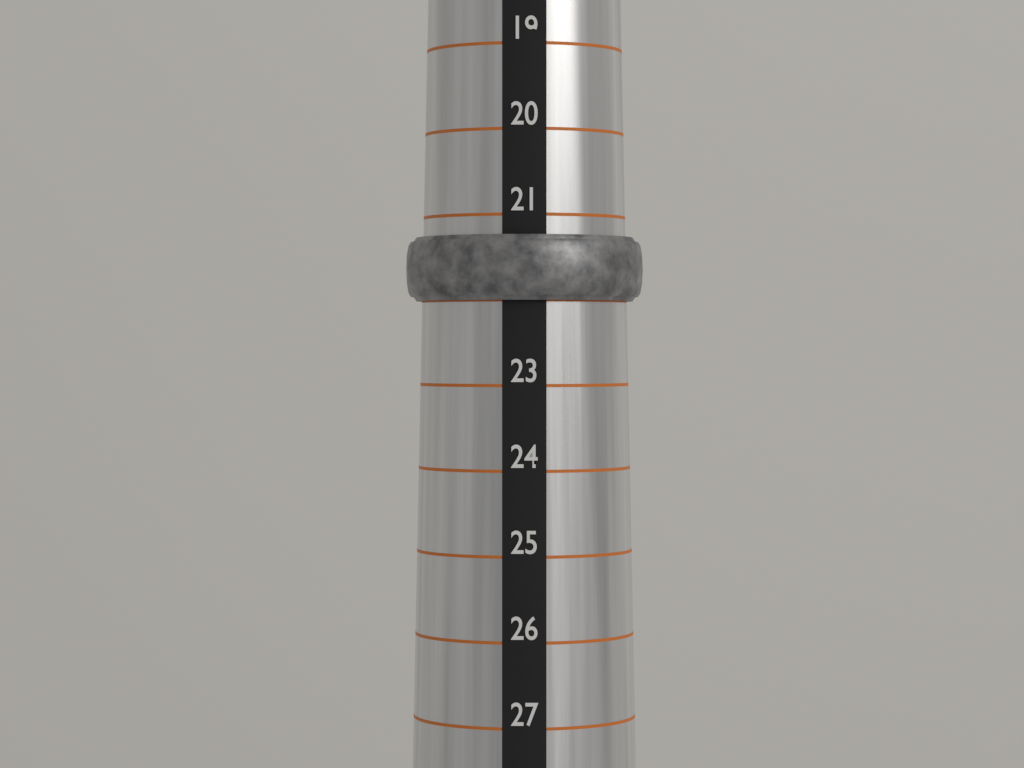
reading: 22 (no unit)
